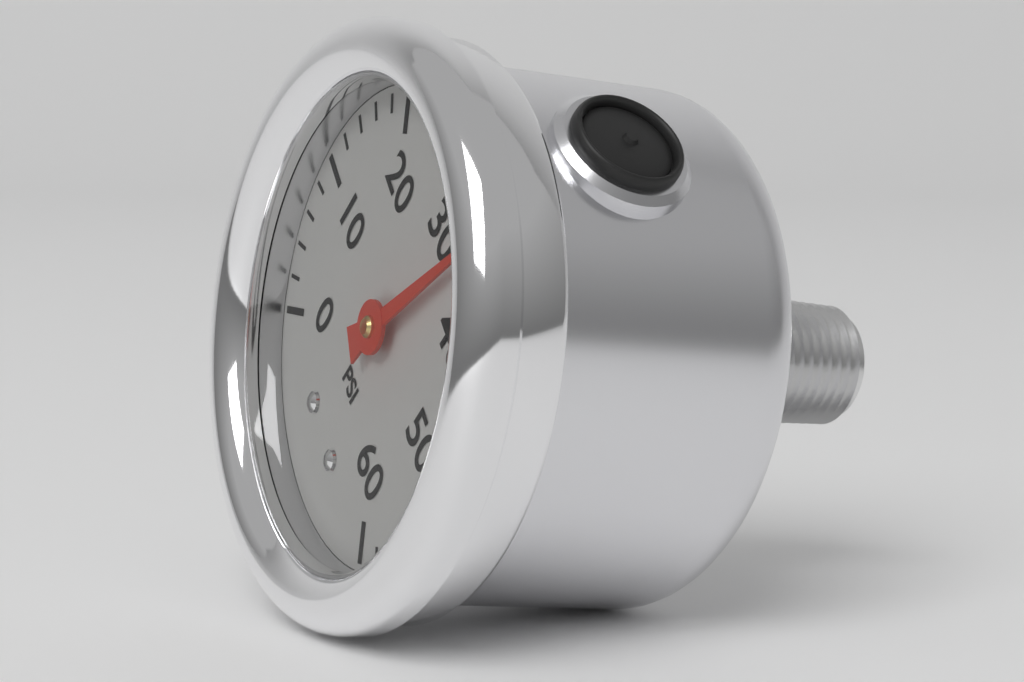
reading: 34 psi
